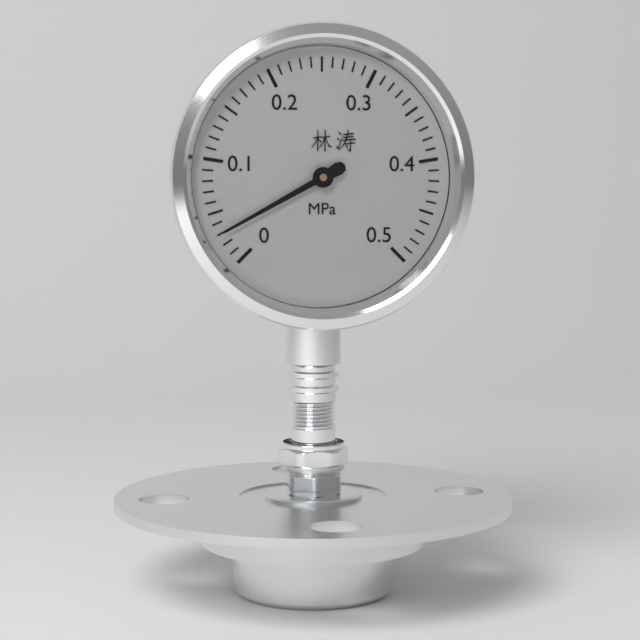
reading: 0.03 MPa
